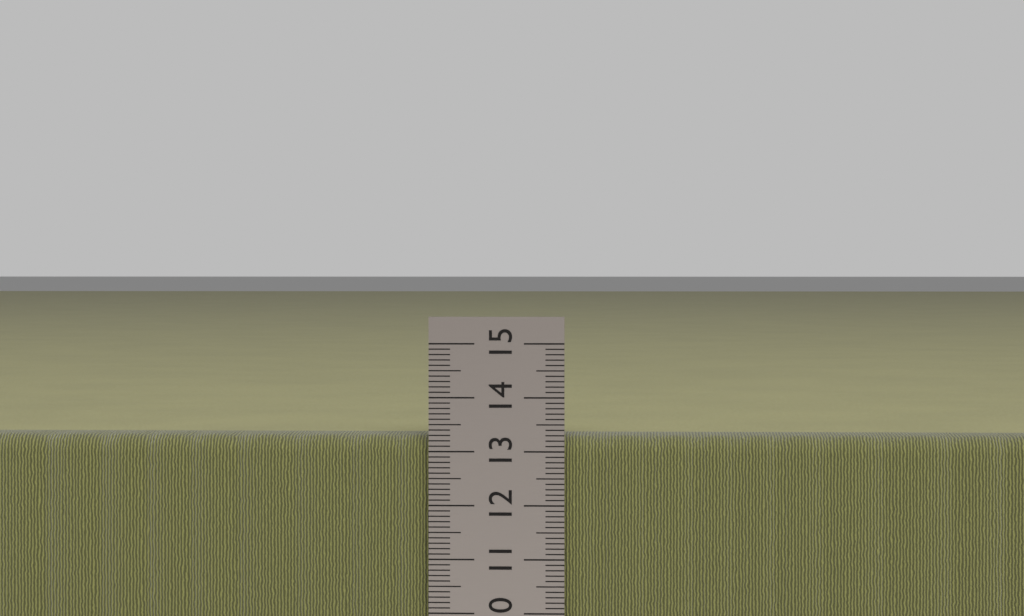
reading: 13.3 cm
